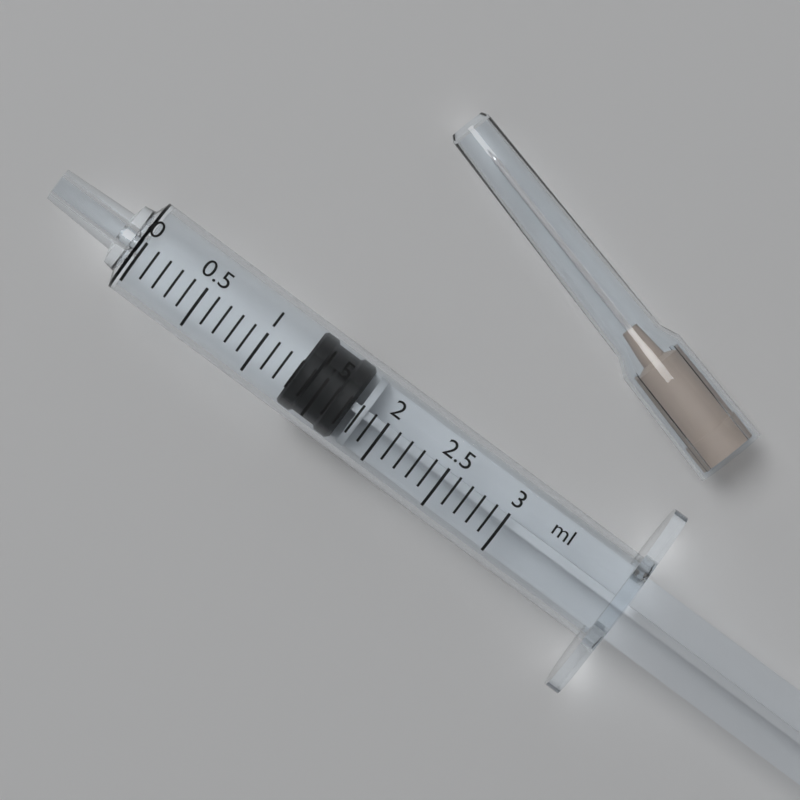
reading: 1.3 ml
